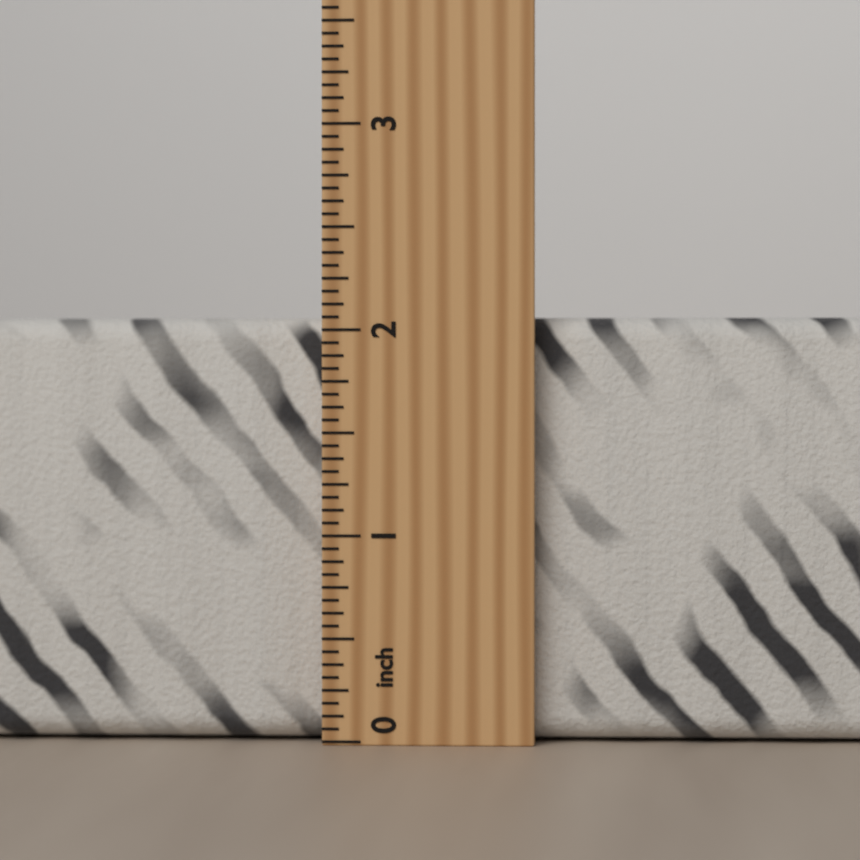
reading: 2.0625 inch
